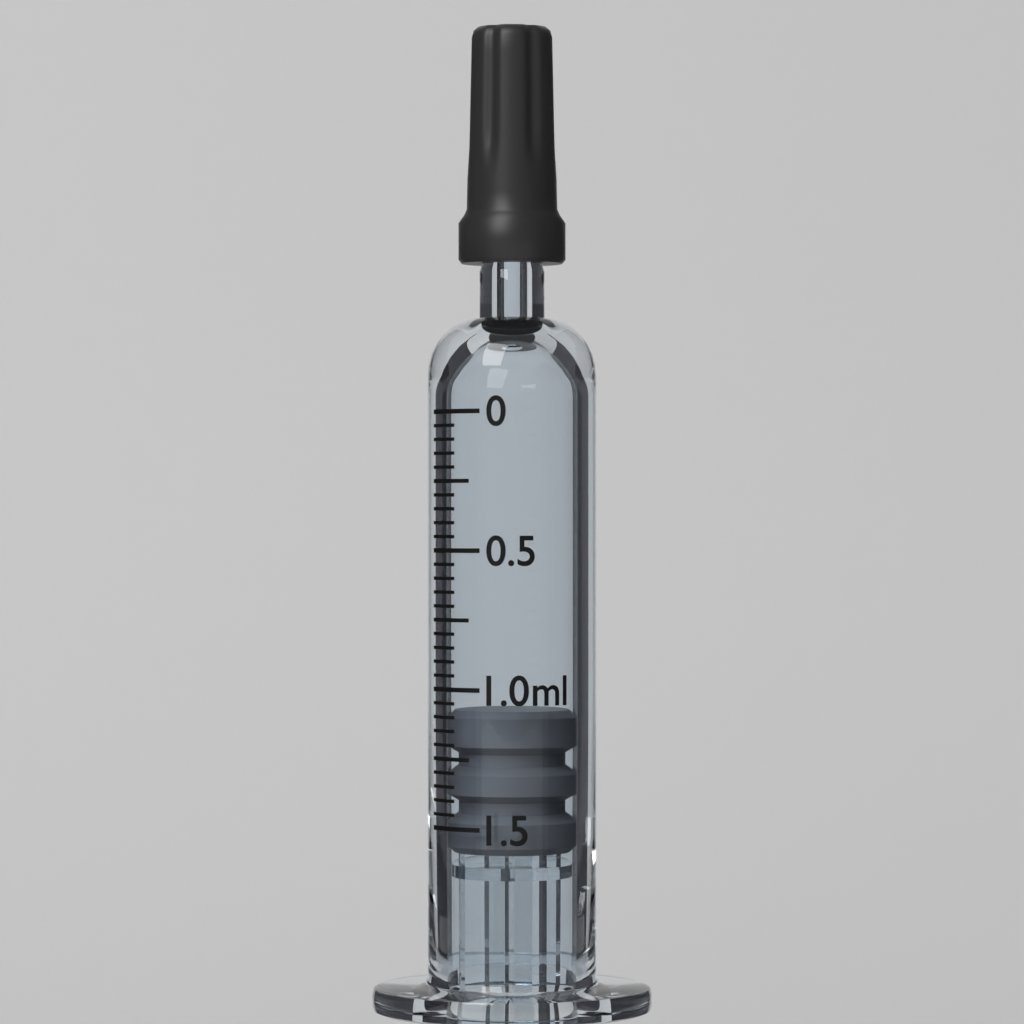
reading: 1.08 ml
